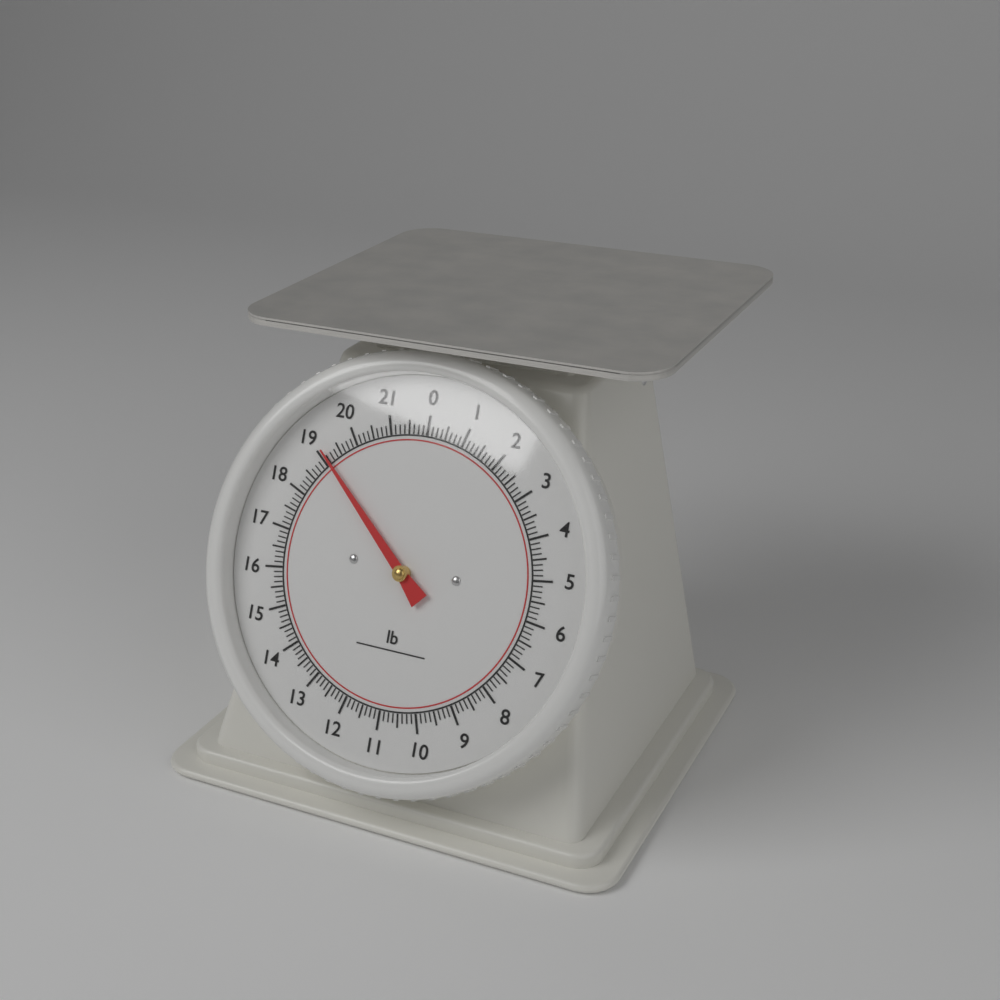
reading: 19.125 lb
